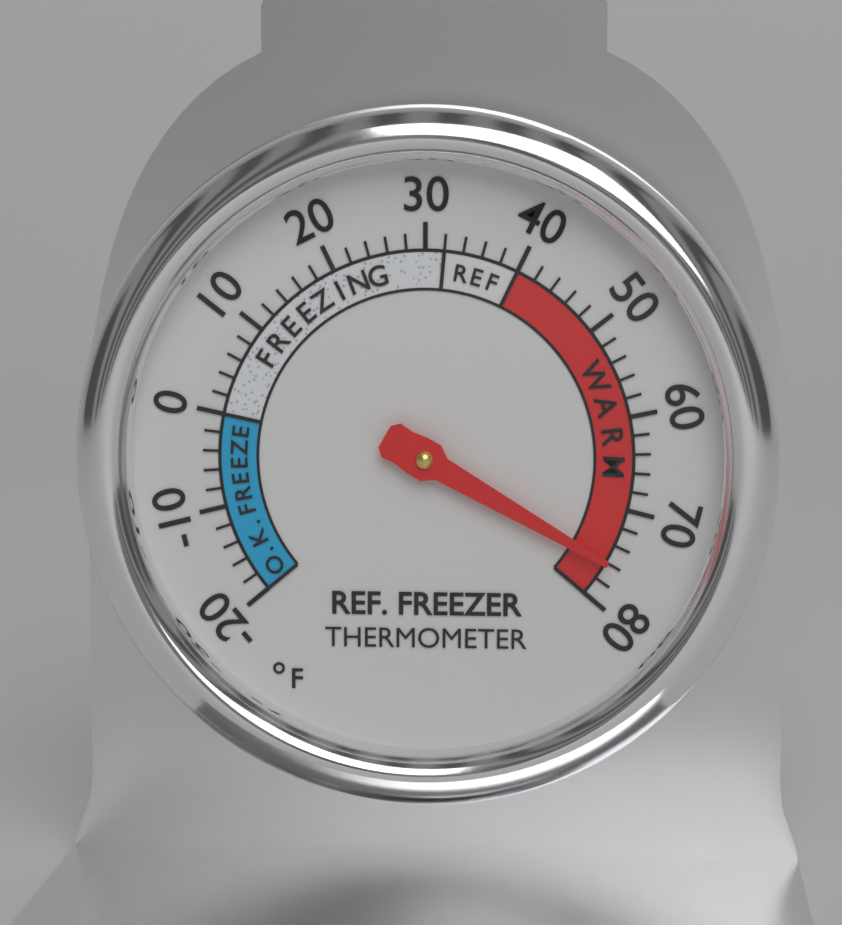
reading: 76 °F
